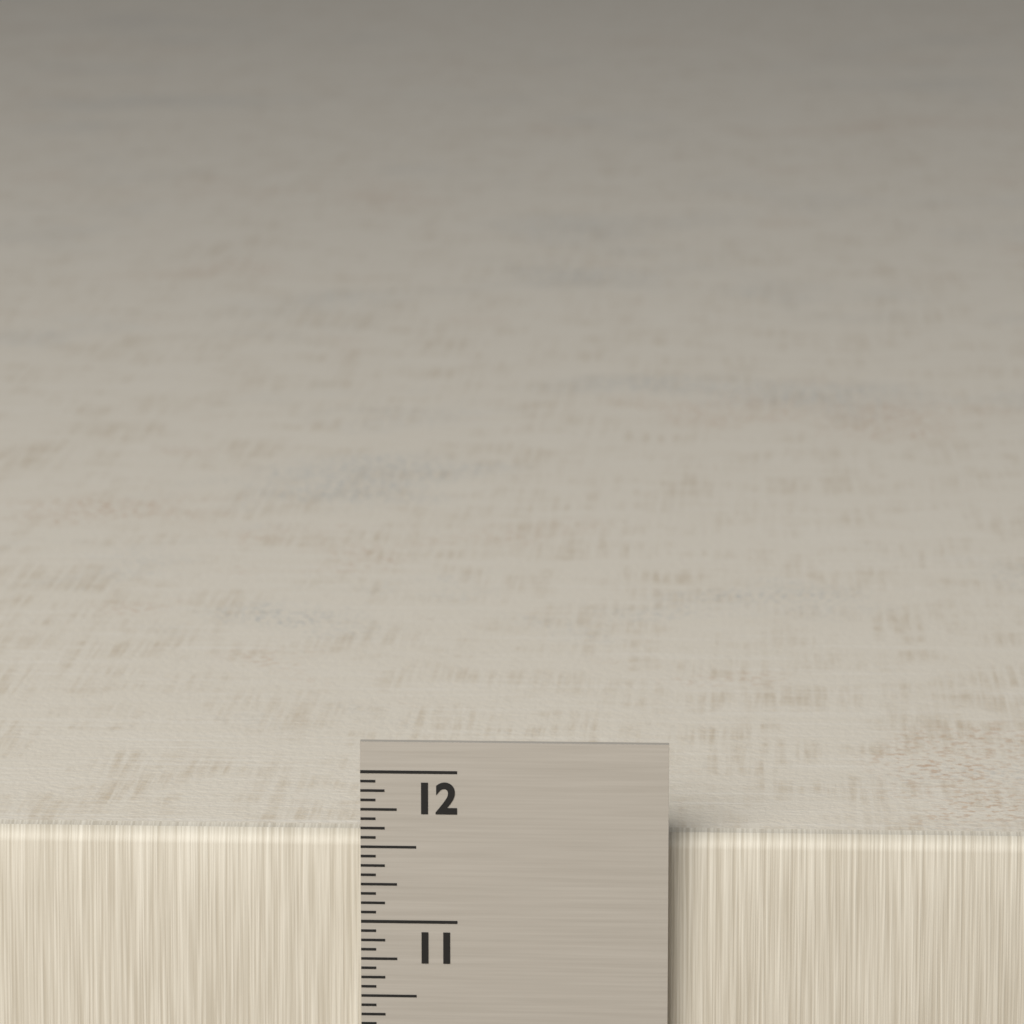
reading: 11.5625 in
